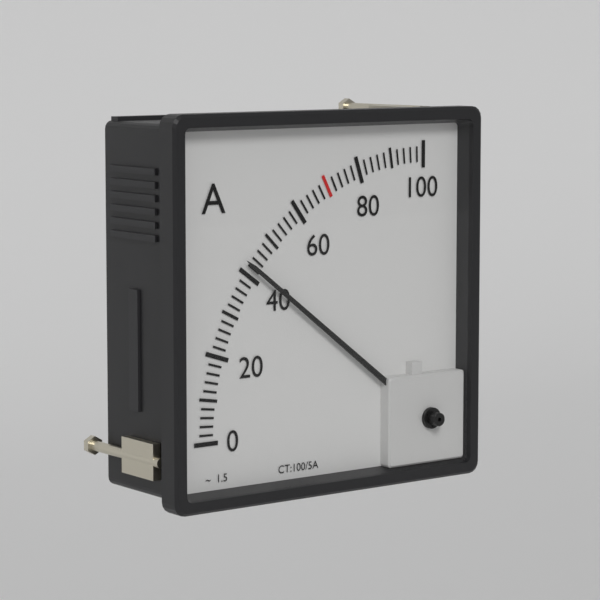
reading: 42 A
